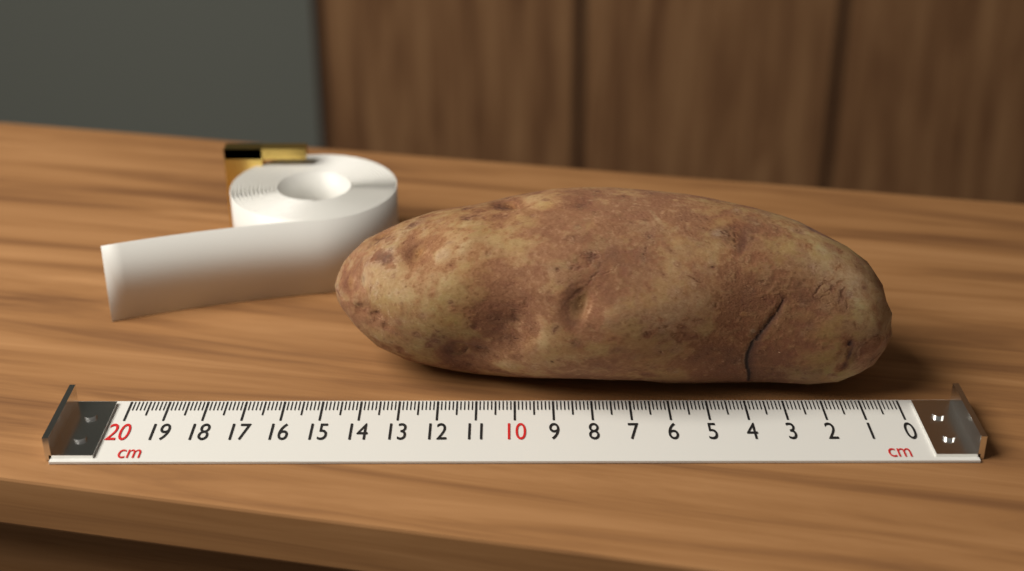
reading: 14.8 cm
